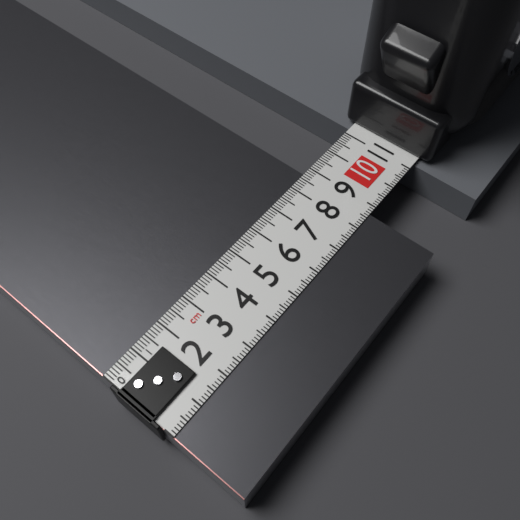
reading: 8.7 cm
